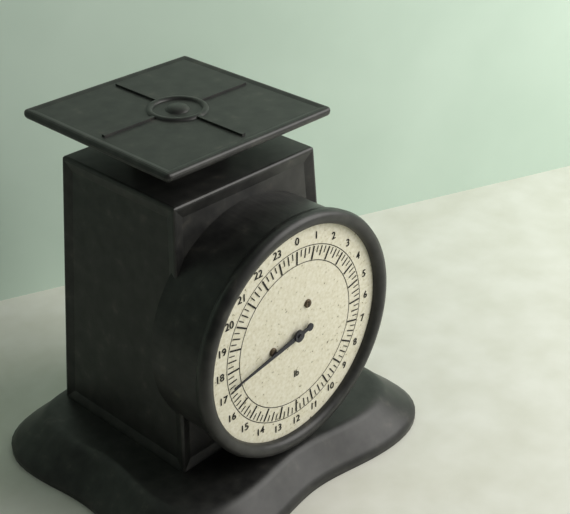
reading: 17.25 lb
